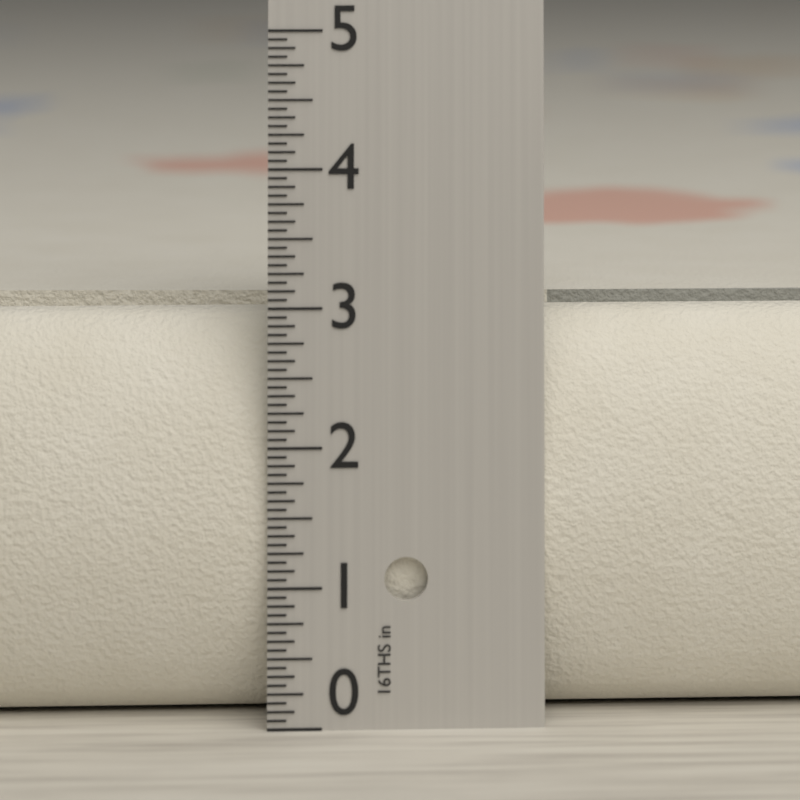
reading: 2.9375 in
